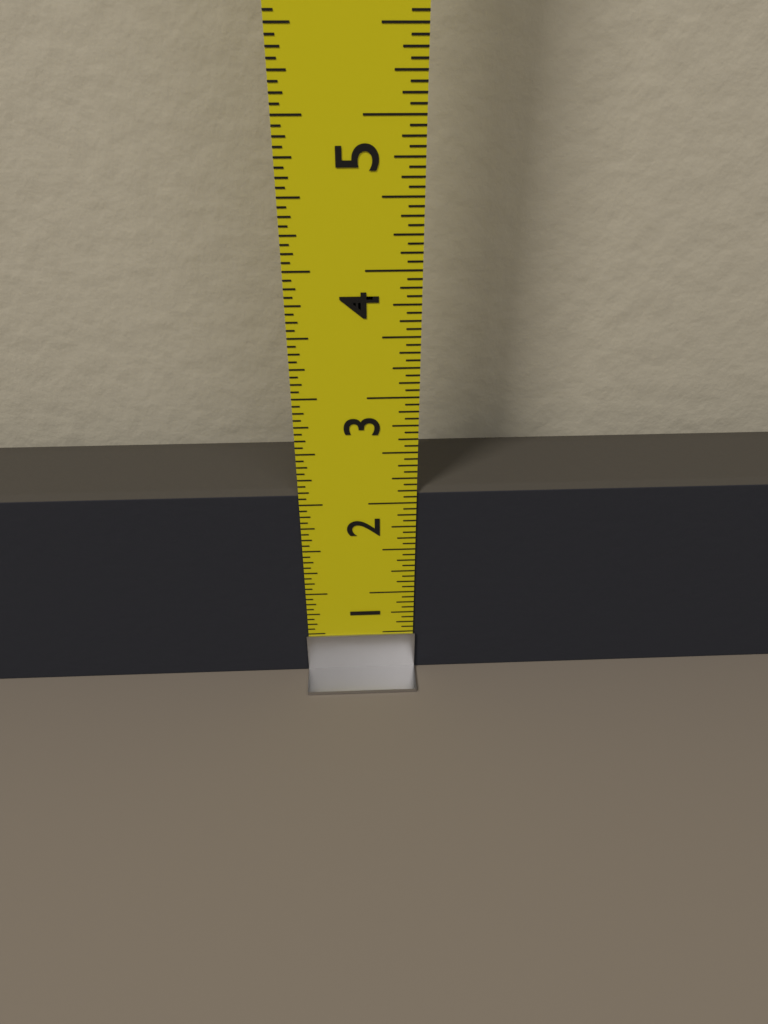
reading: 2.1250 in
